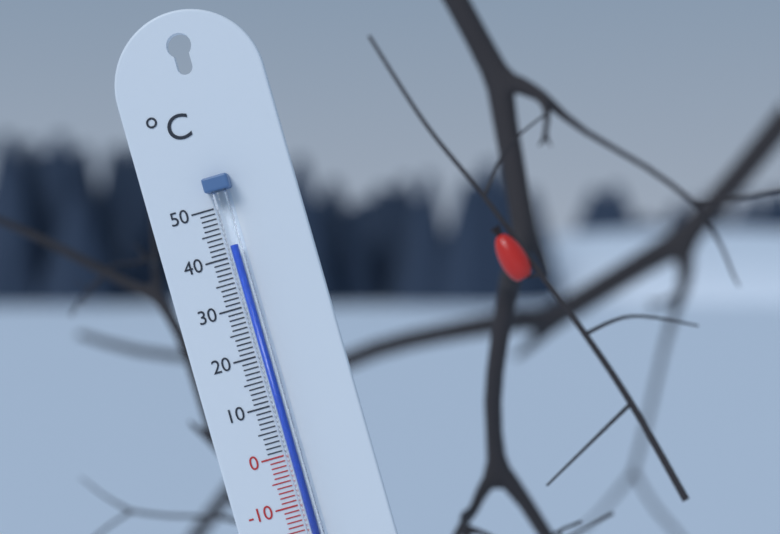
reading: 42 °C
